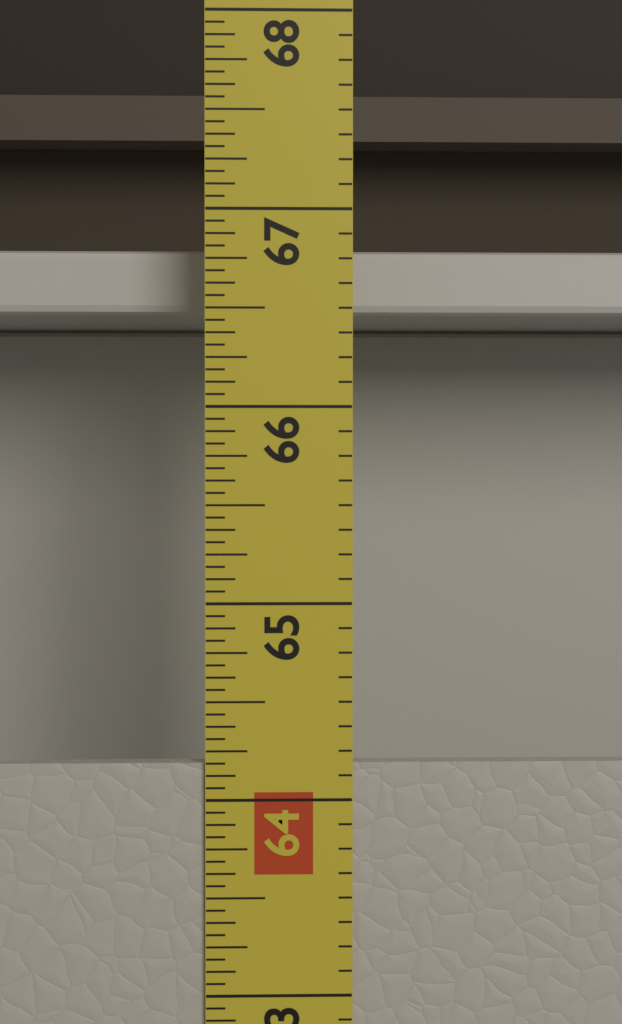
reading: 64.1875 in
